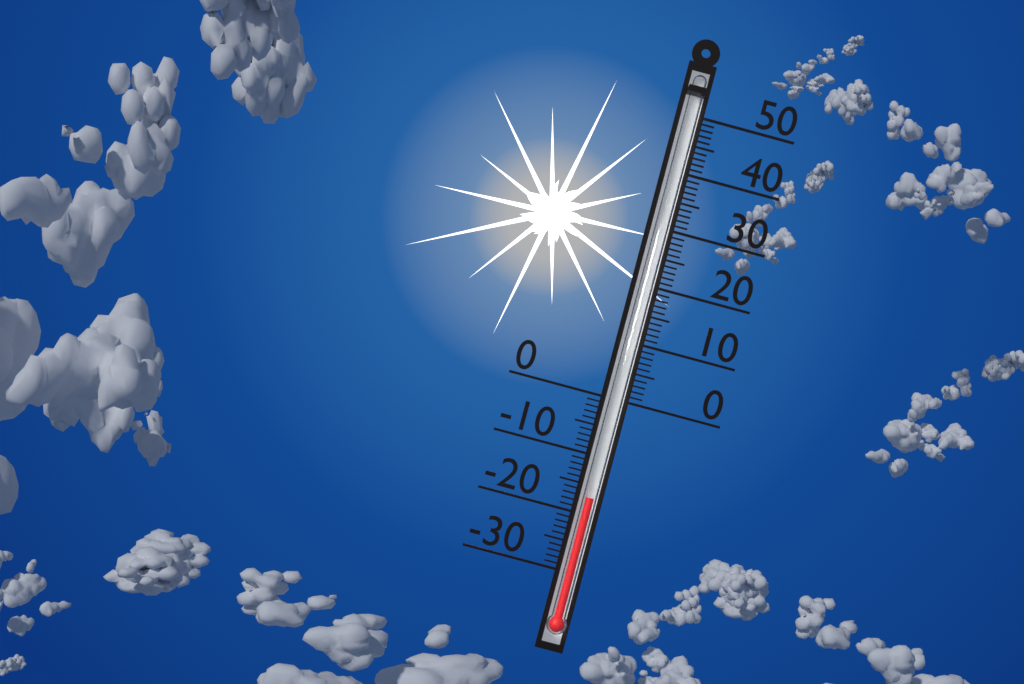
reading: -17 (no unit)
